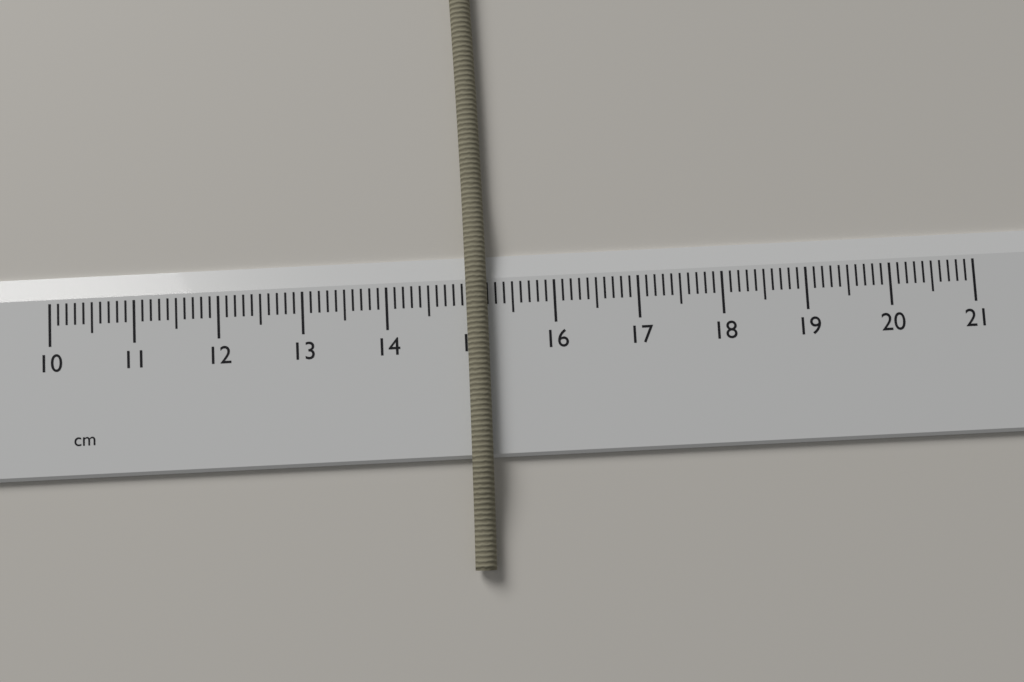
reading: 15.2 cm
